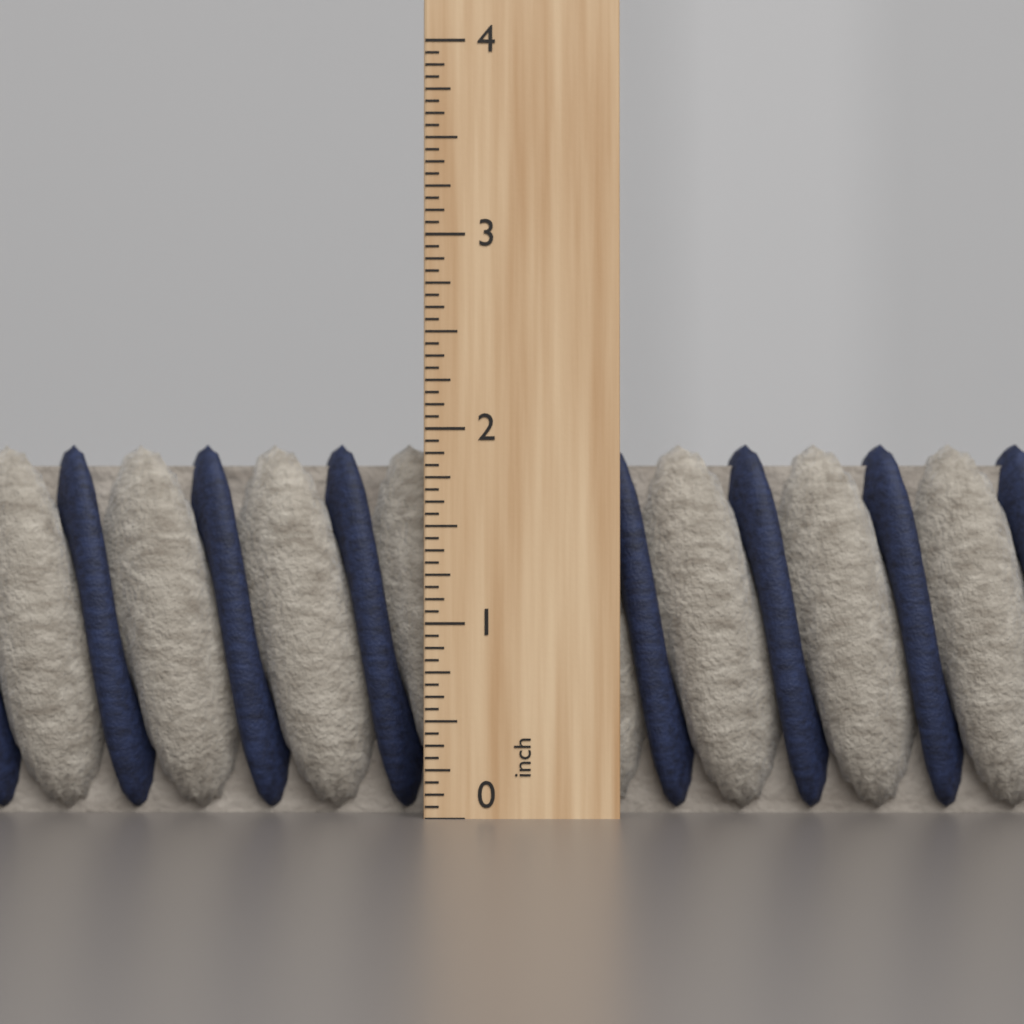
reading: 1.9375 inch
